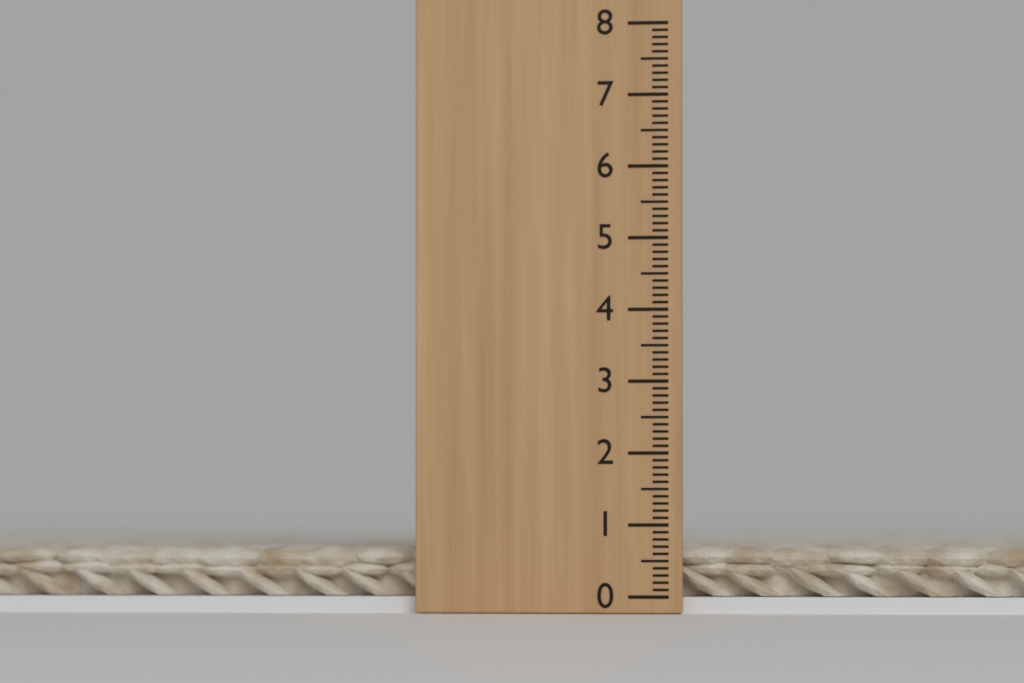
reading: 0.7 (no unit)
